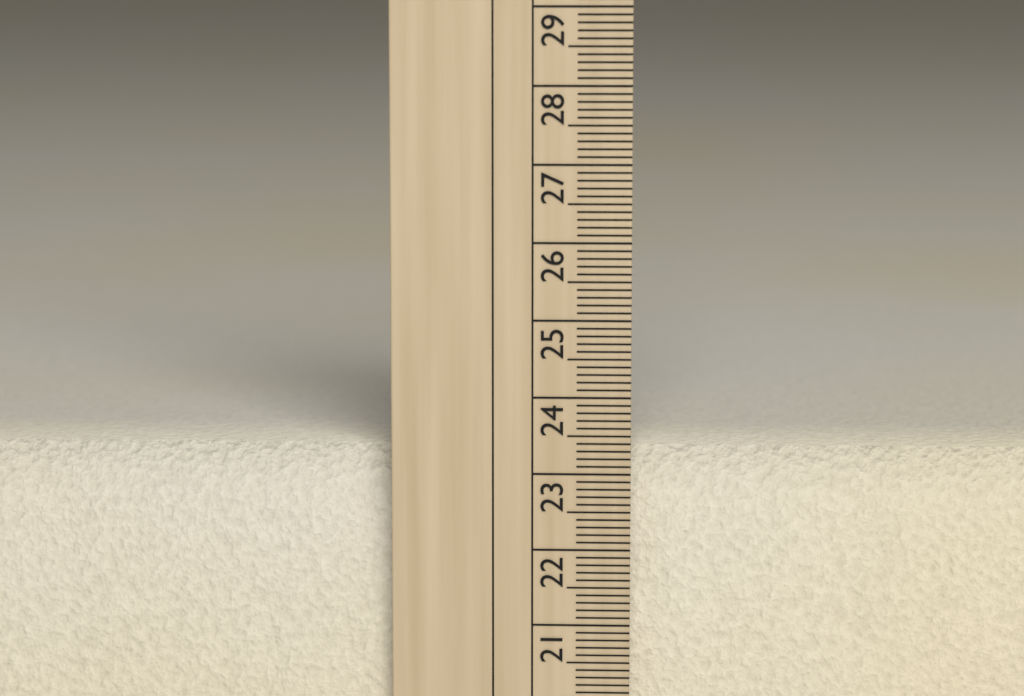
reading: 23.3 cm
